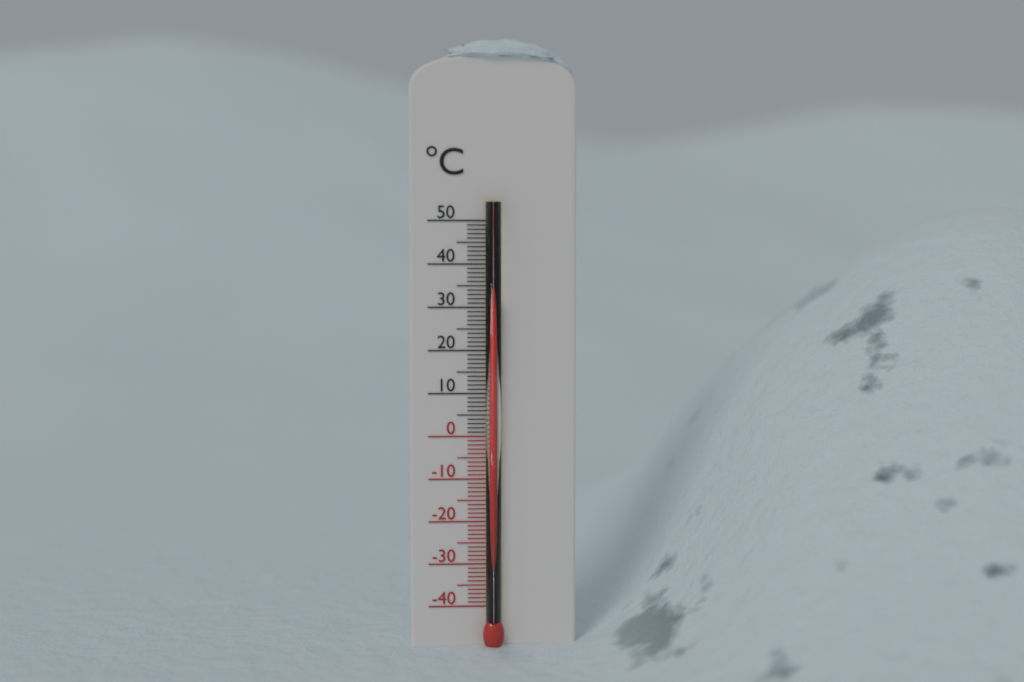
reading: 33 °C
